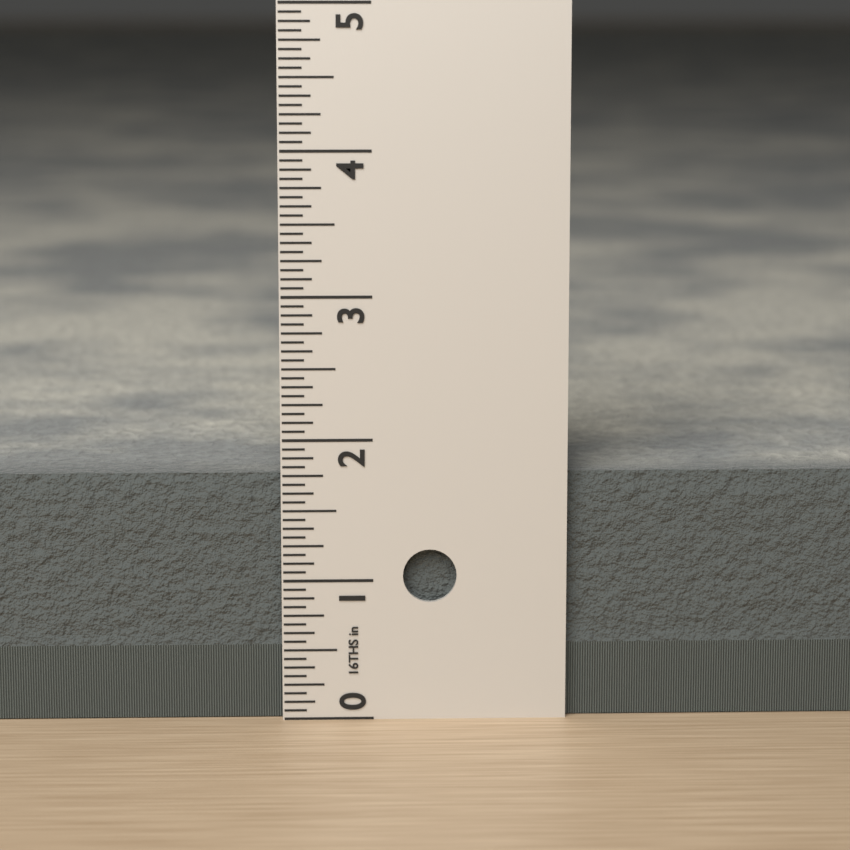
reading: 1.7500 in
